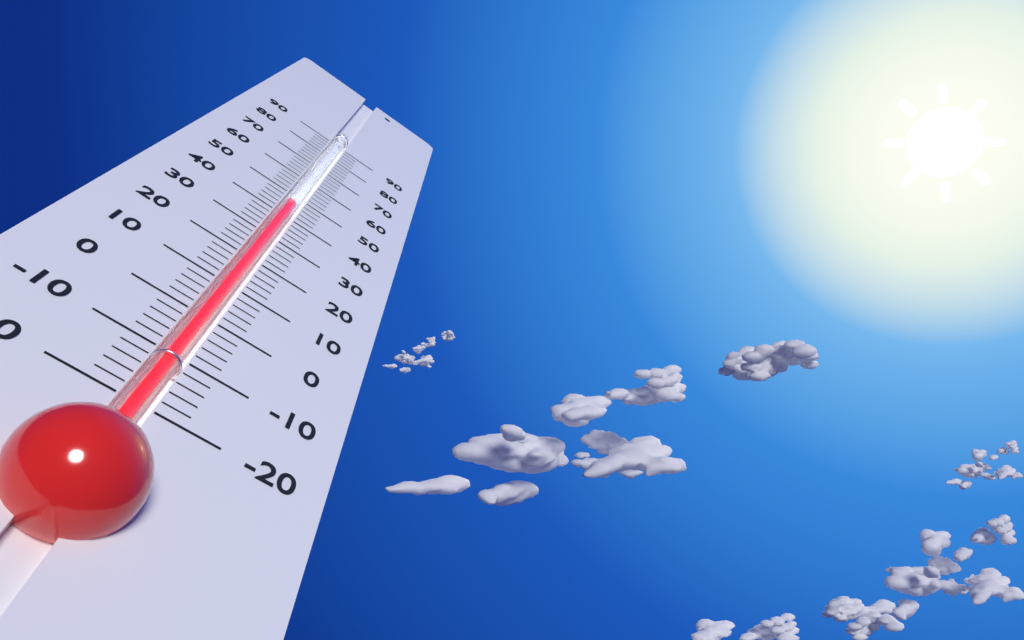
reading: 46 (no unit)
